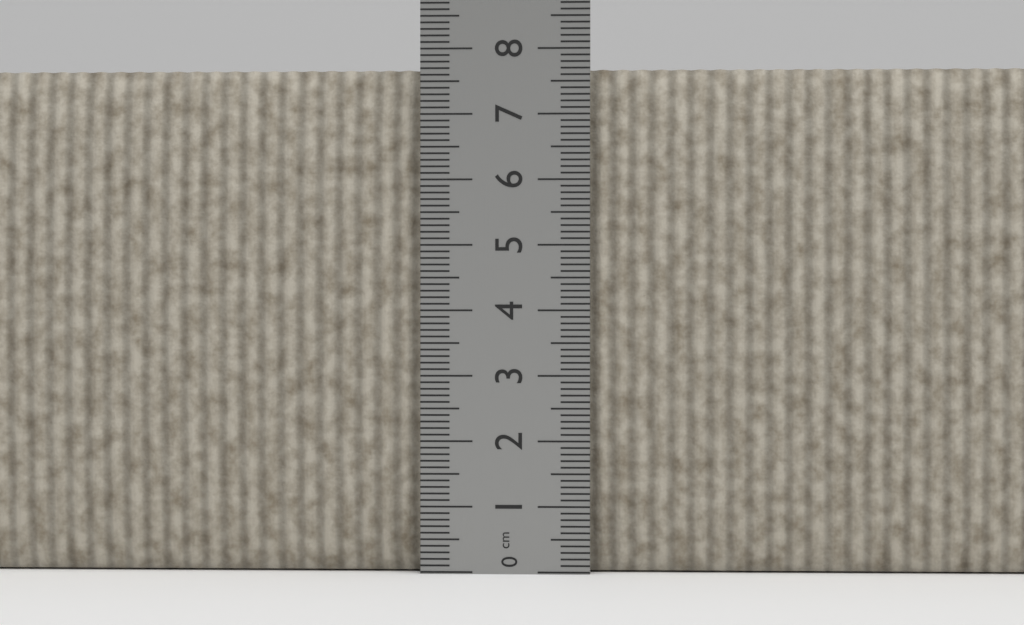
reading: 7.7 cm
